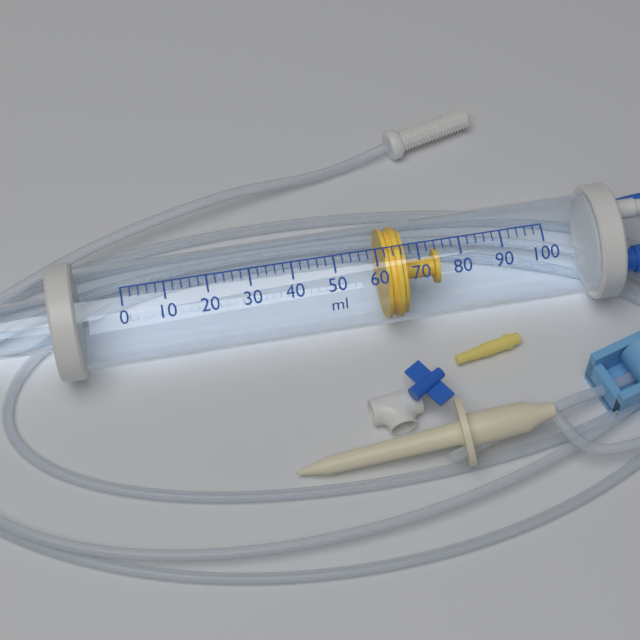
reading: 62 ml
